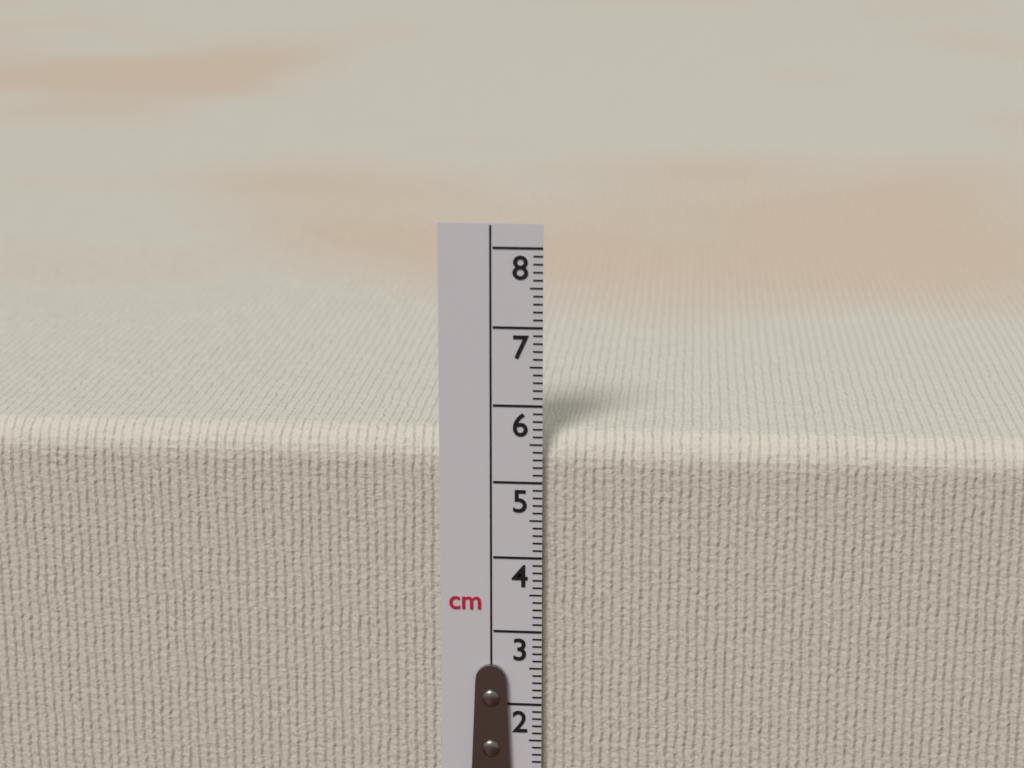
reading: 5.6 cm
